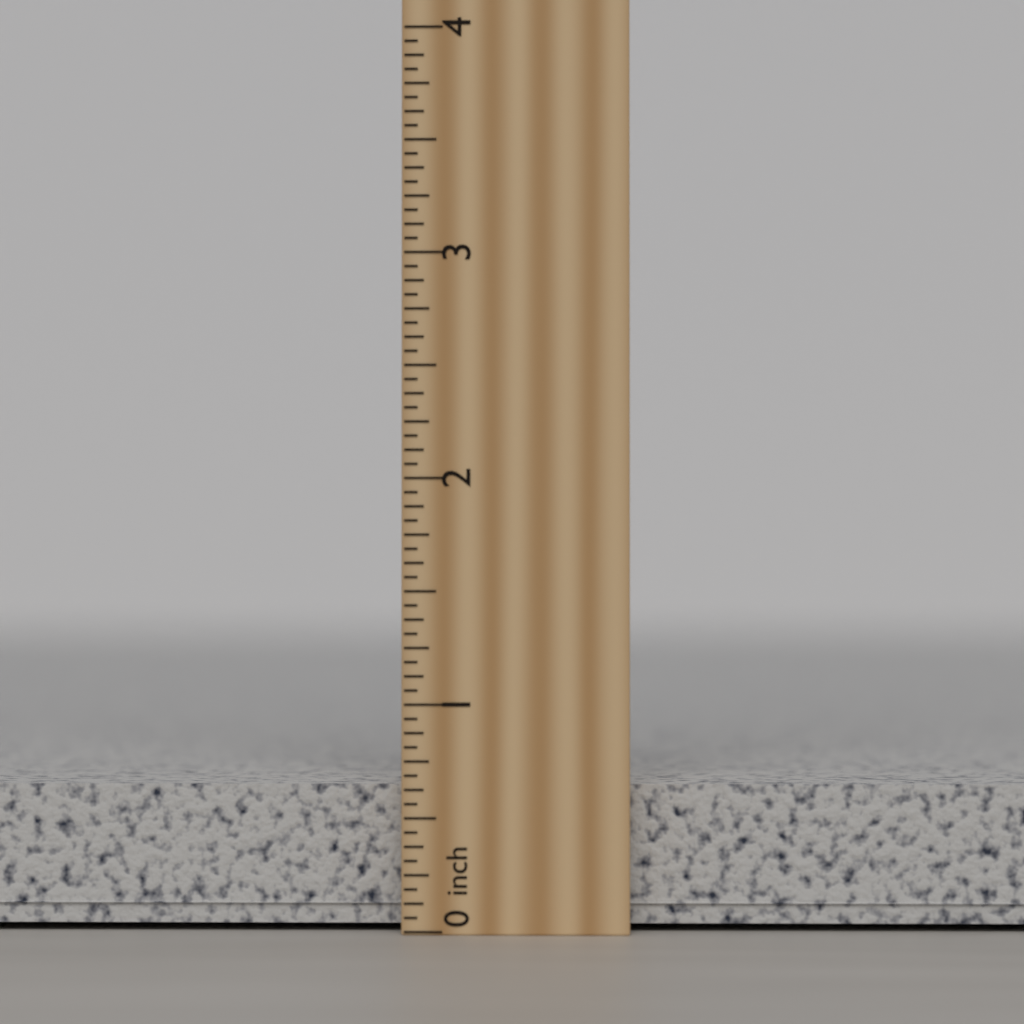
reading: 0.6875 inch
